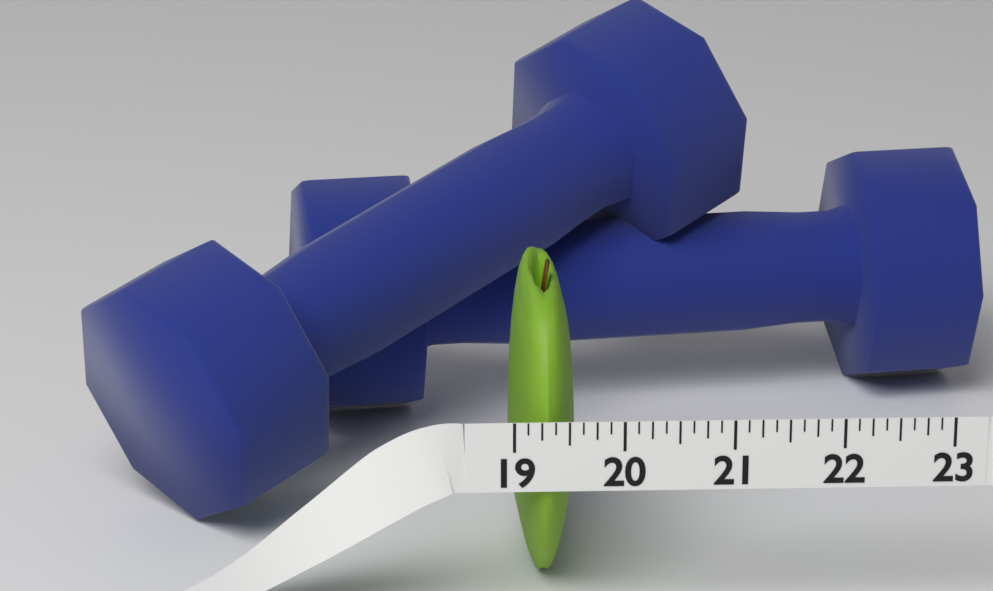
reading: 19.625 (no unit)
